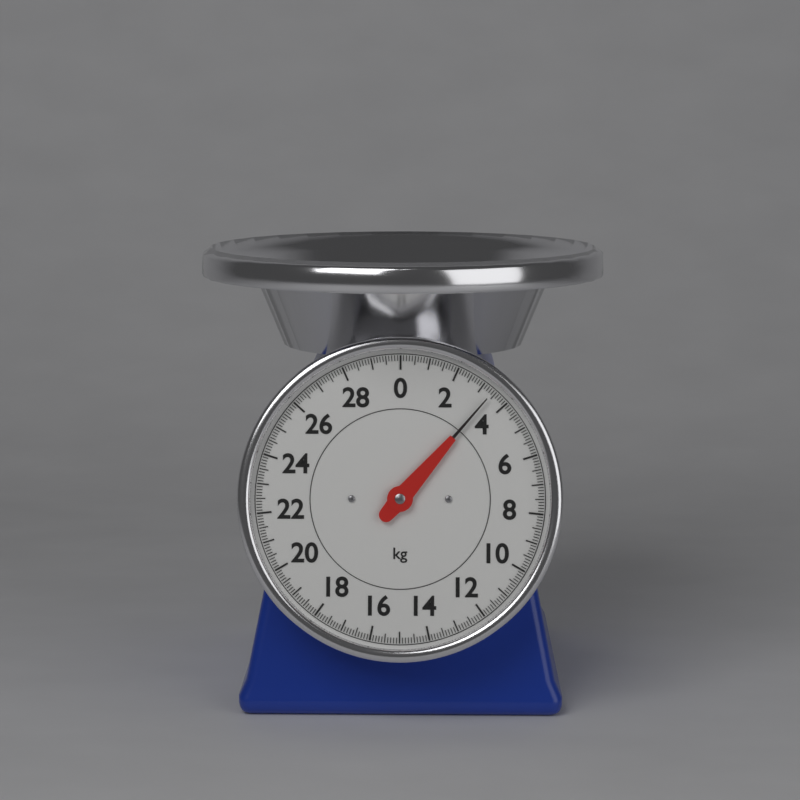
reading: 3.4 kg
